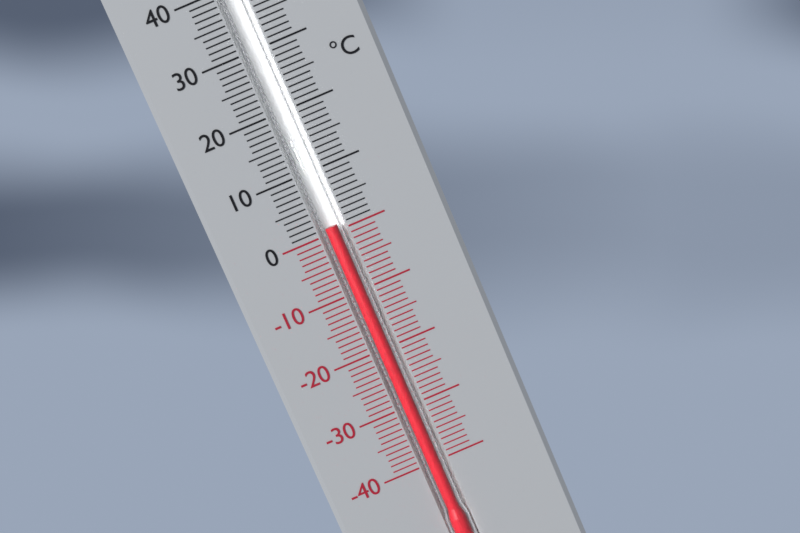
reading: 1 °C
